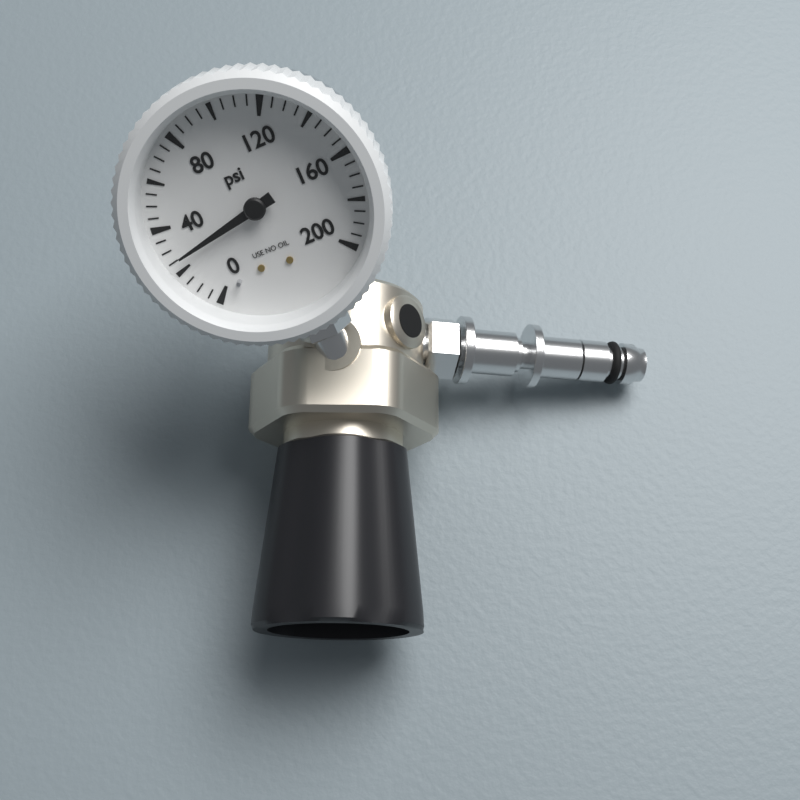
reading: 25 psi
